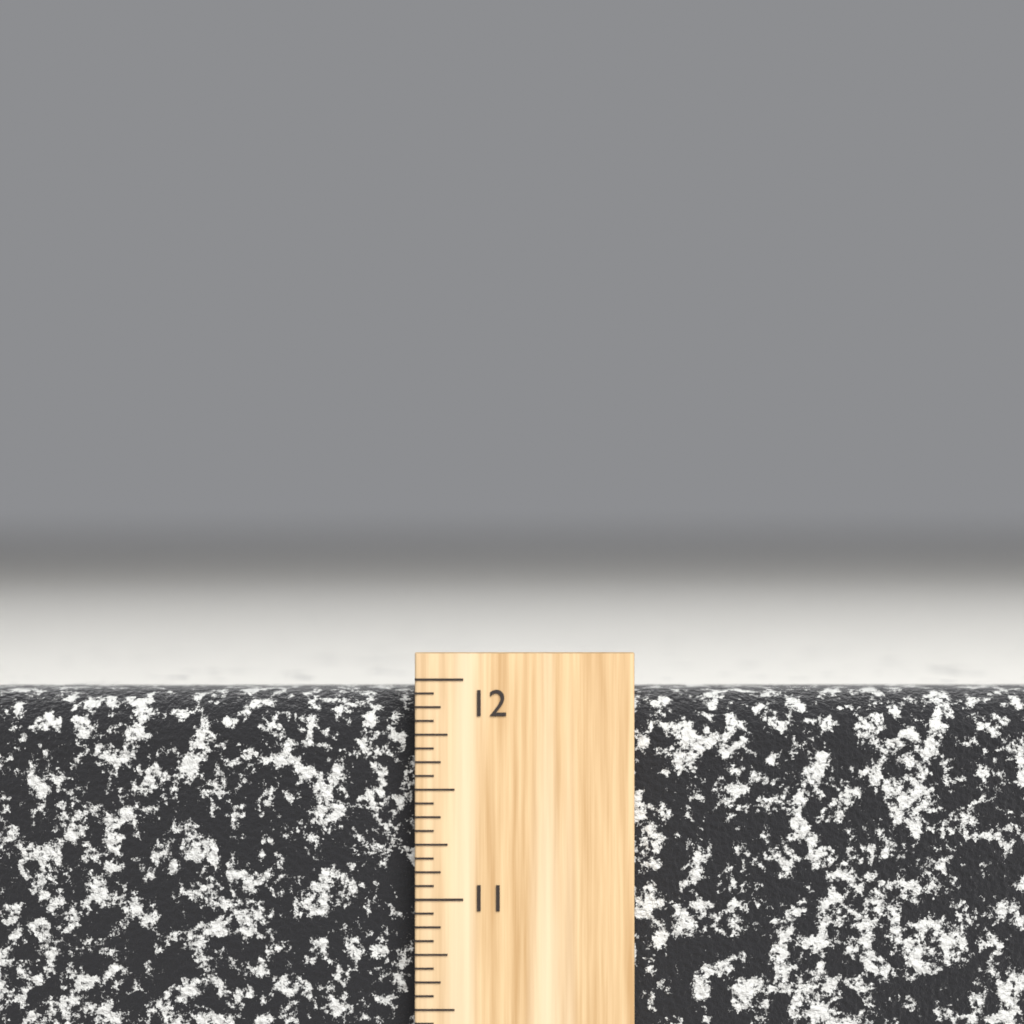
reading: 11.9375 inch
